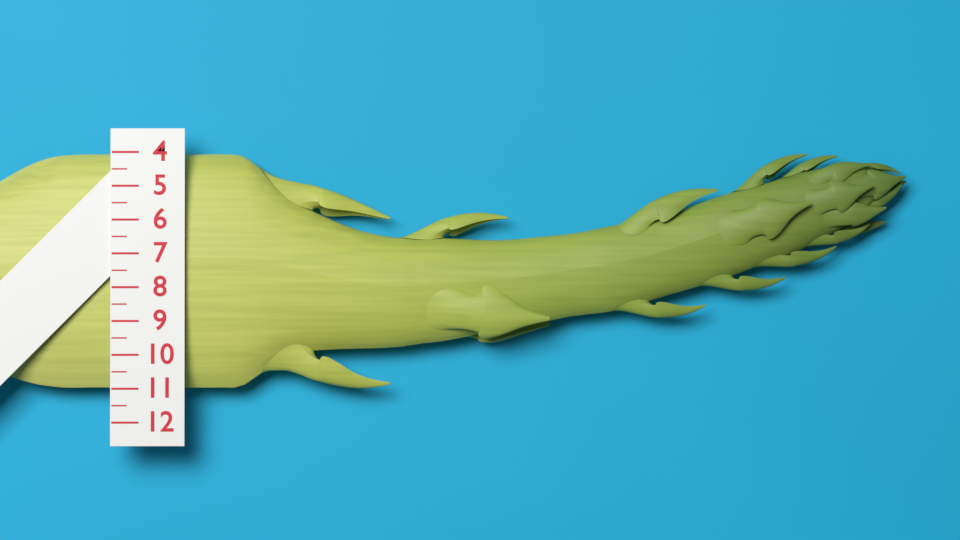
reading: 11.0 (no unit)
